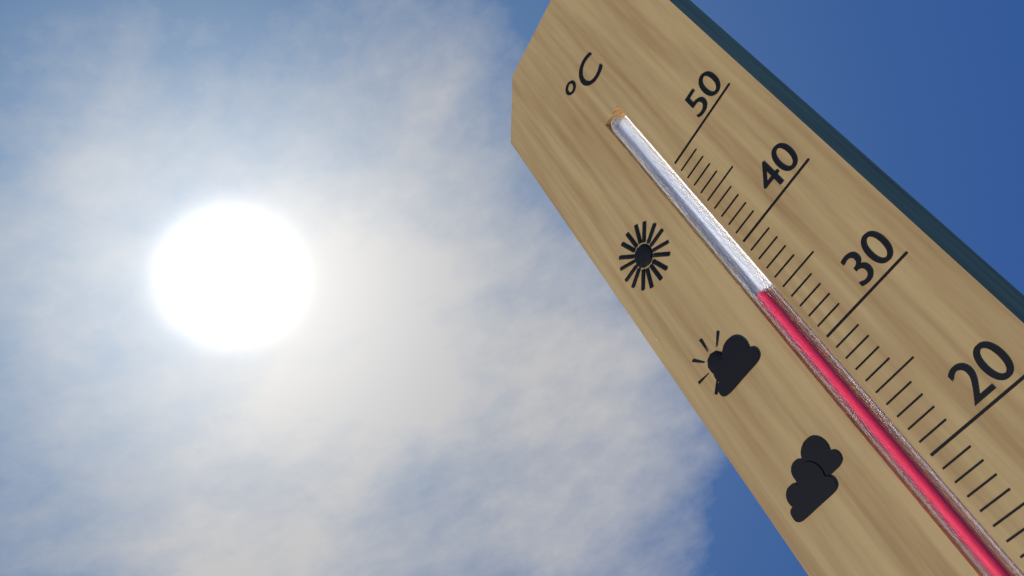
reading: 36 °C
